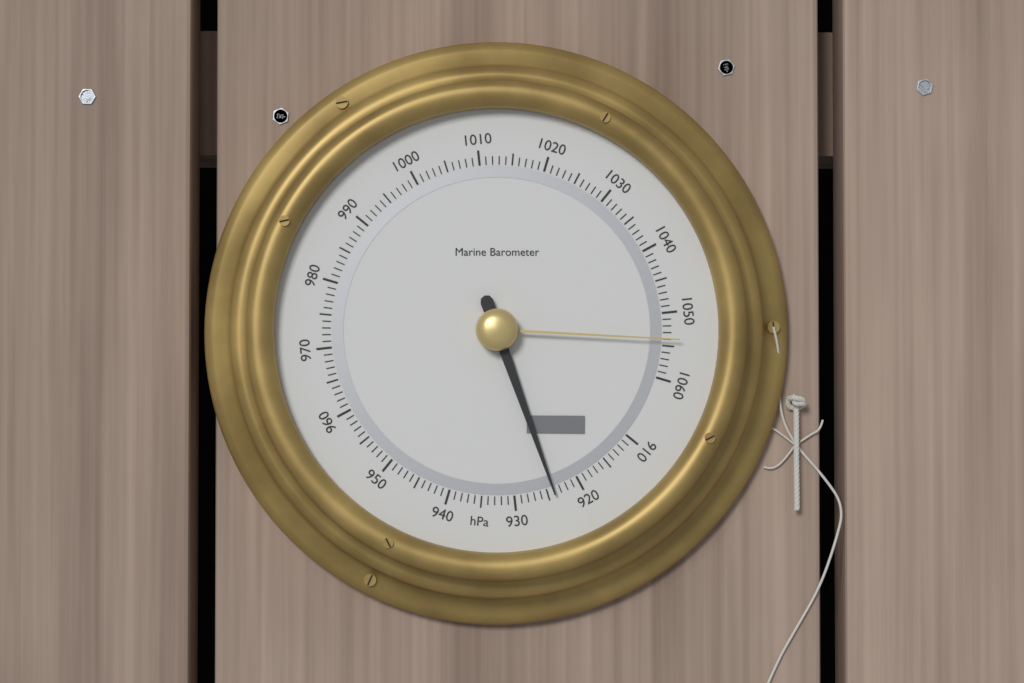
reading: 924 hPa
